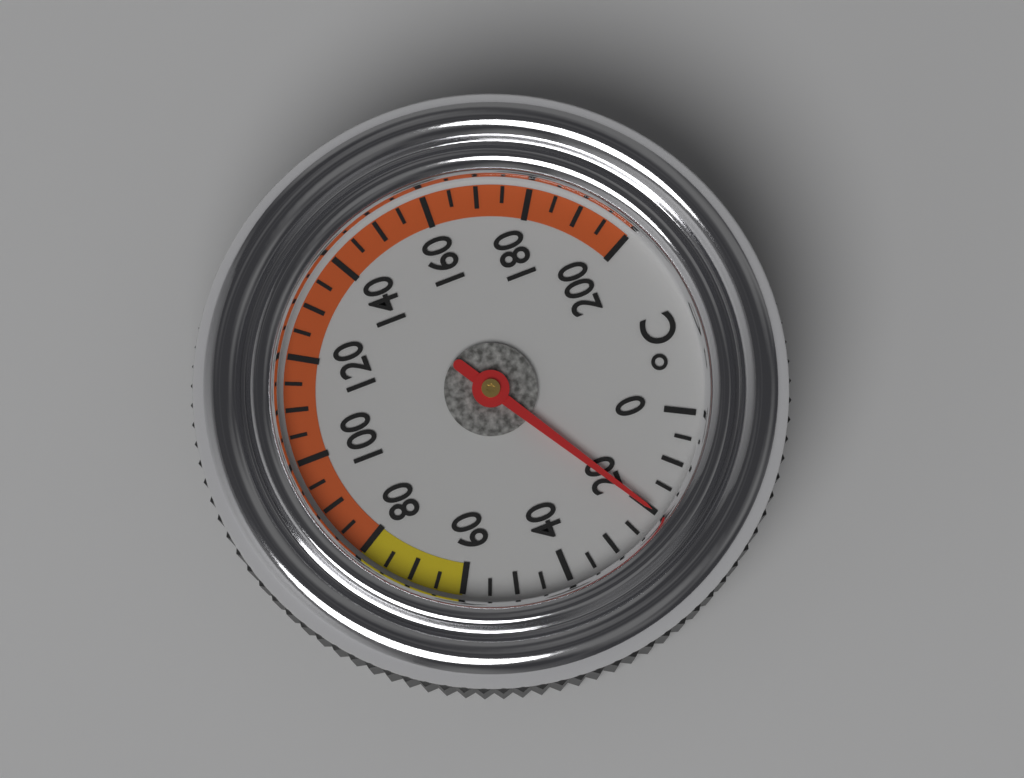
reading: 20 °C
